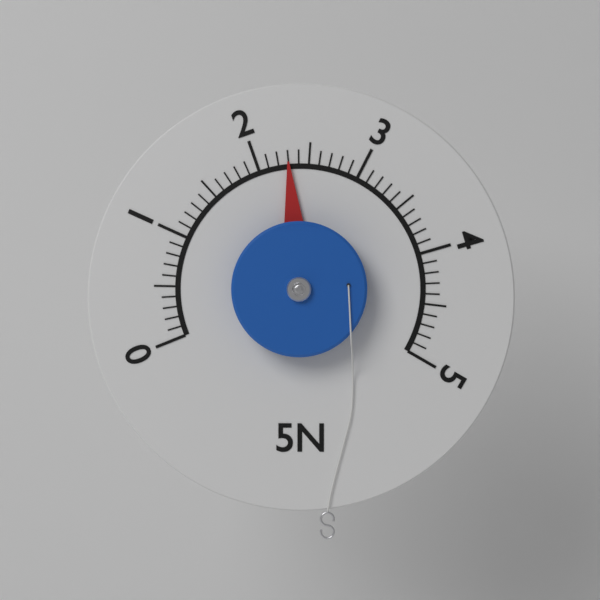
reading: 2.3 N
